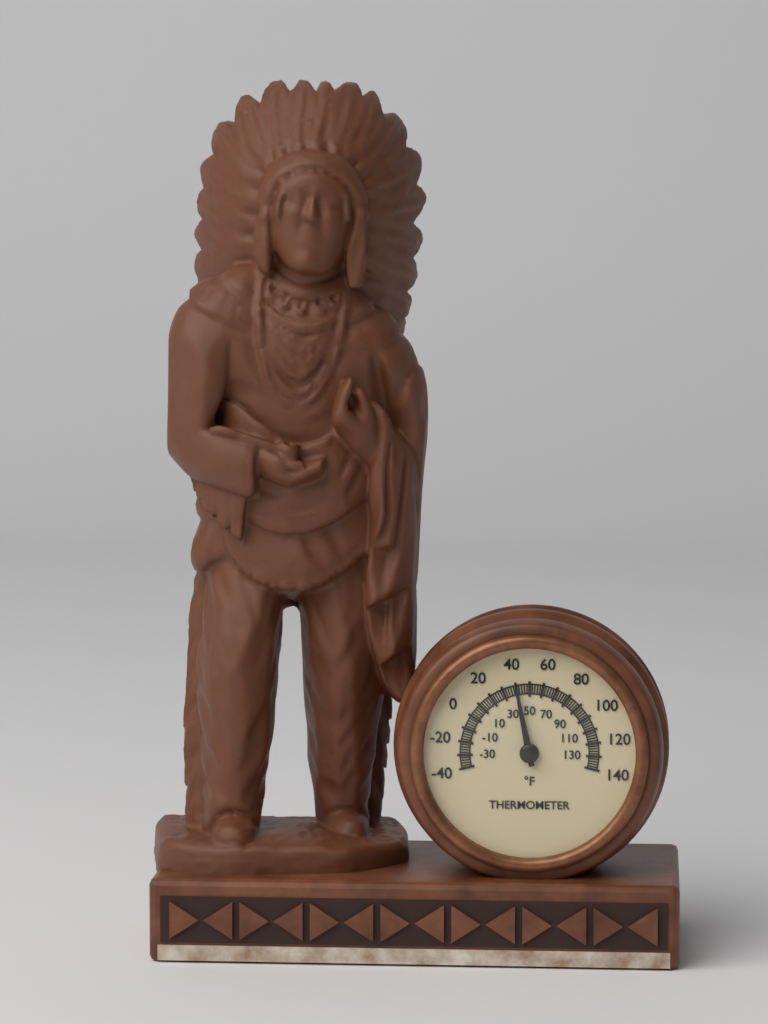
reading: 40 °F
